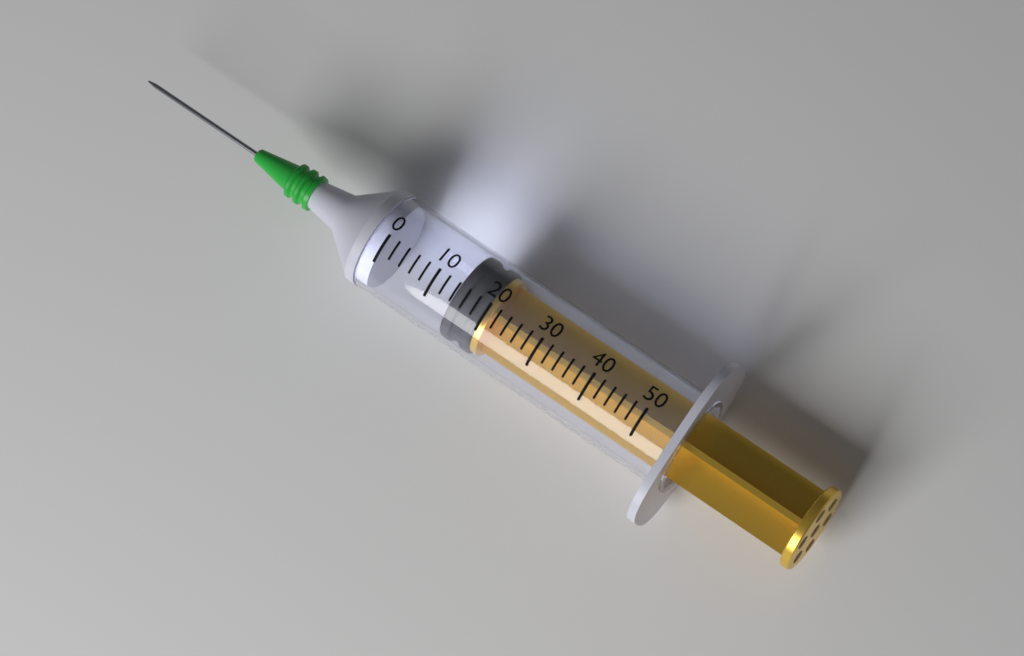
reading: 14 (no unit)
